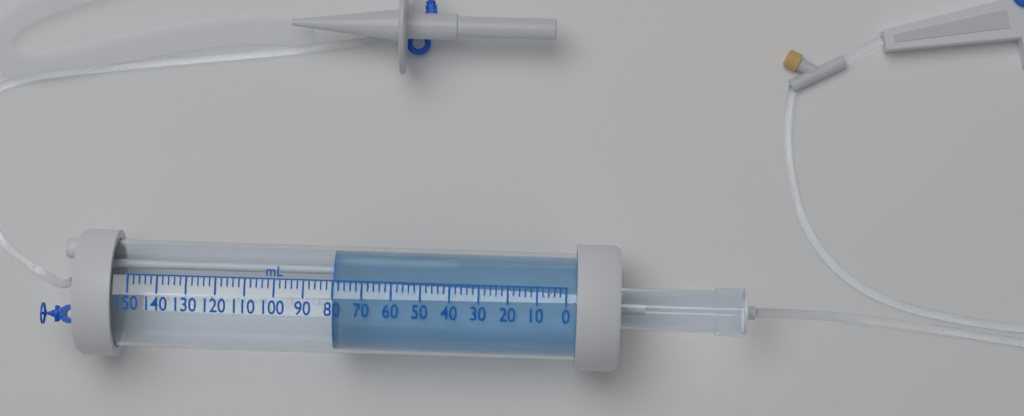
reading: 80 mL
